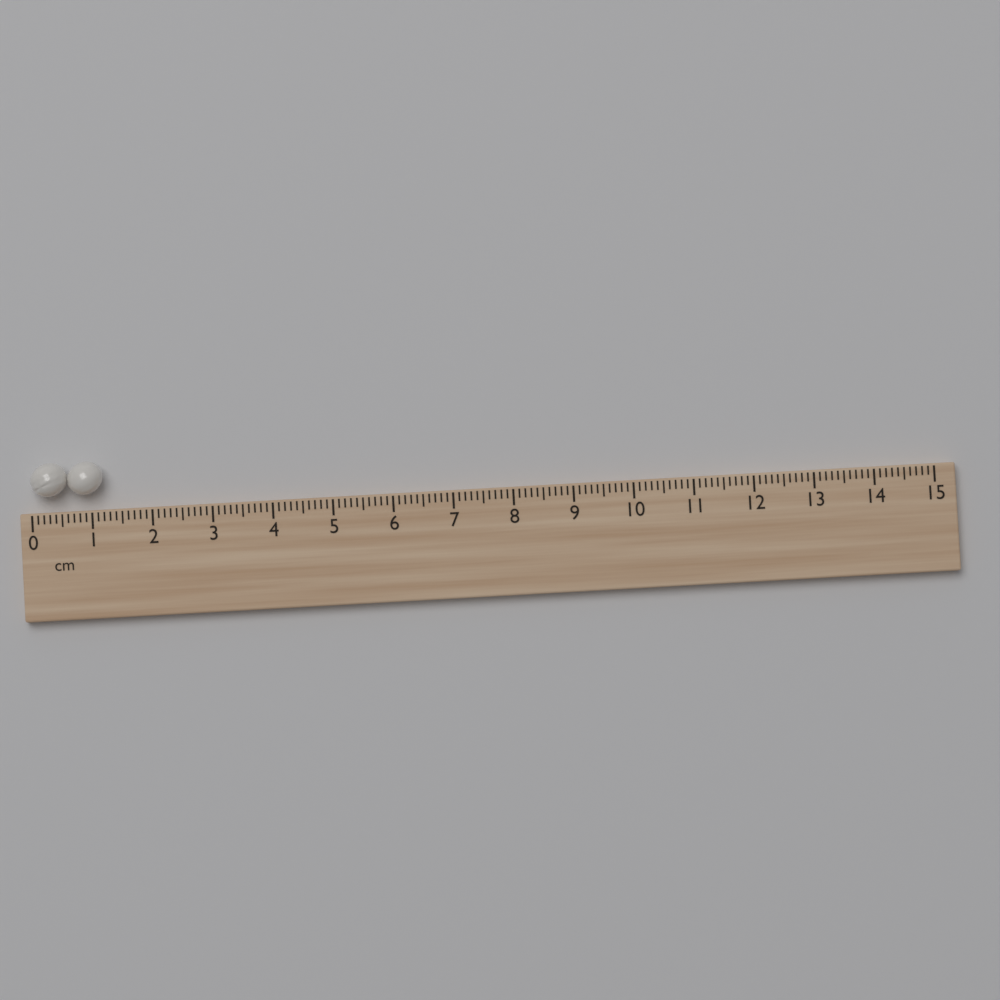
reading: 1.2 cm
